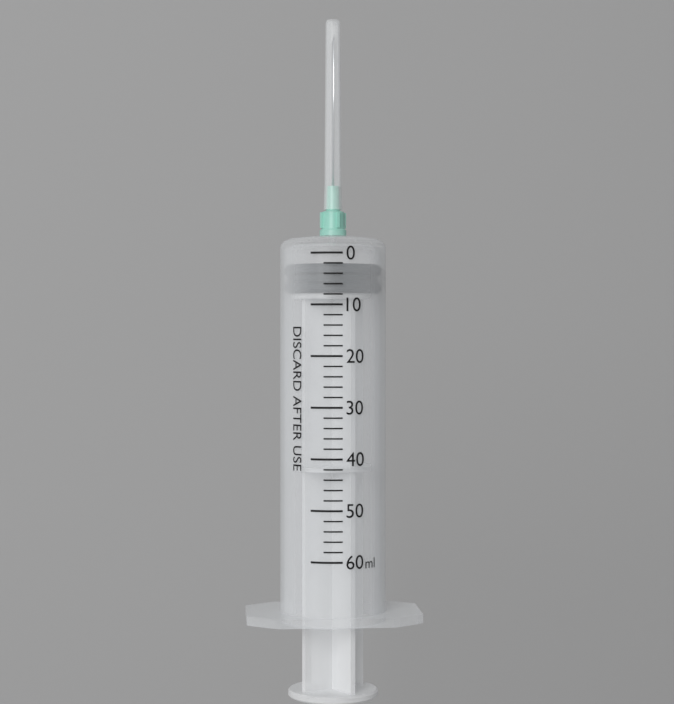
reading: 2 ml
